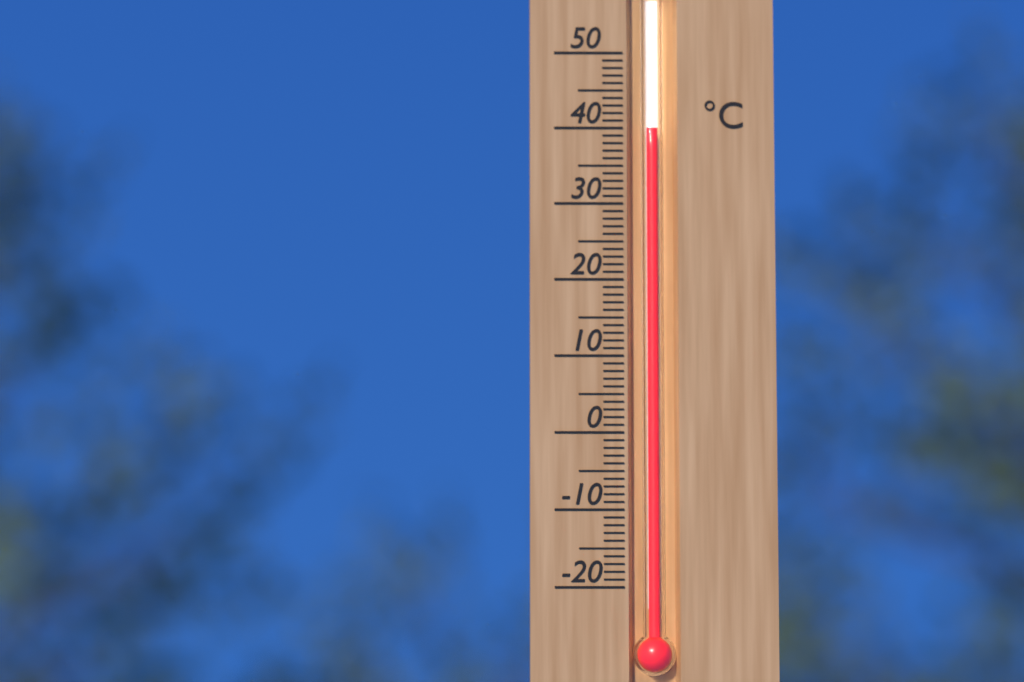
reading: 40 °C
